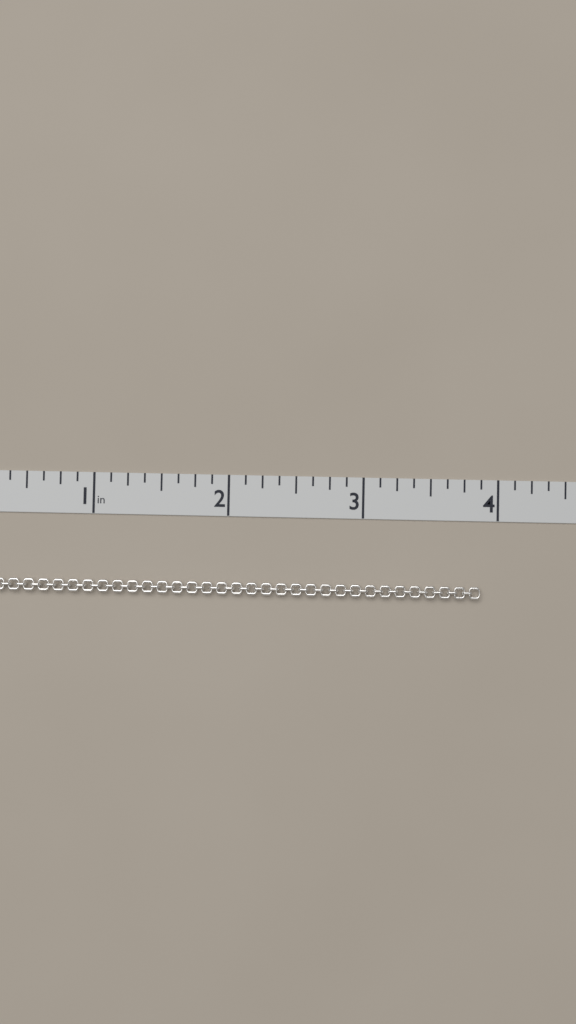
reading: 3.875 in
